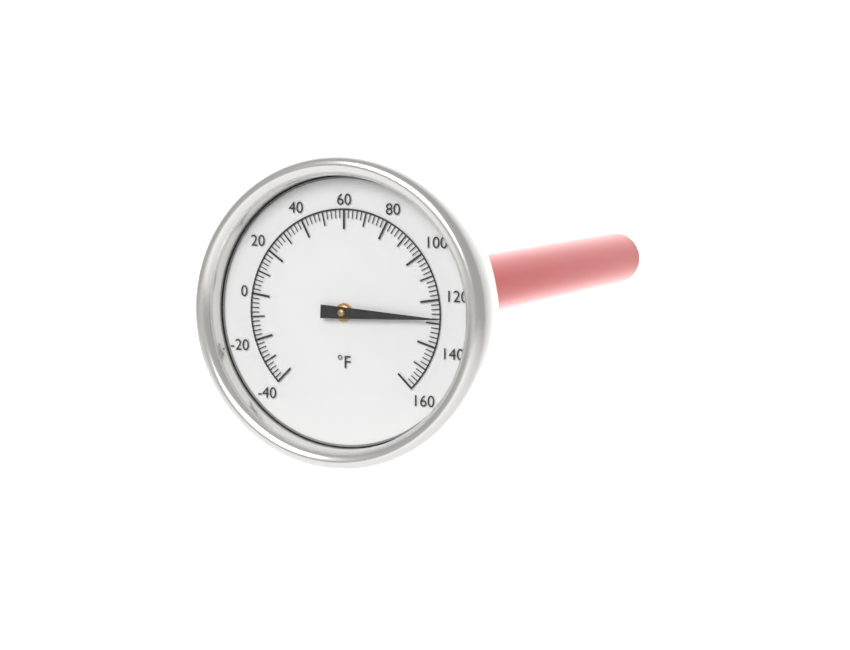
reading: 128 °F
